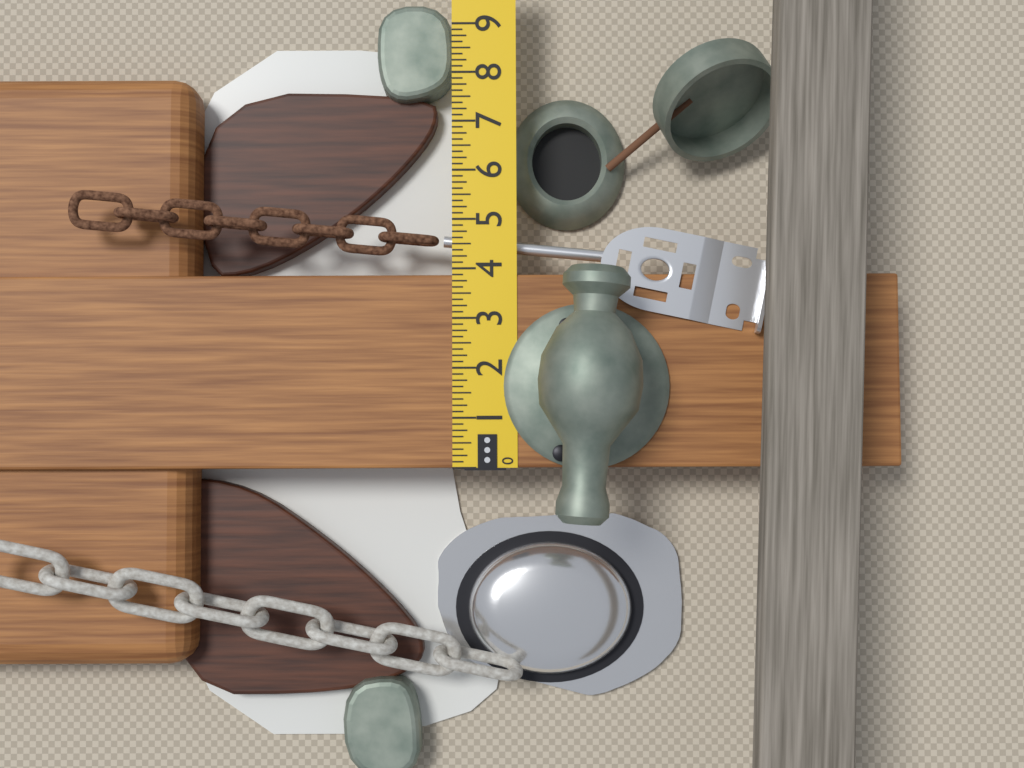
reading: 3.875 in
